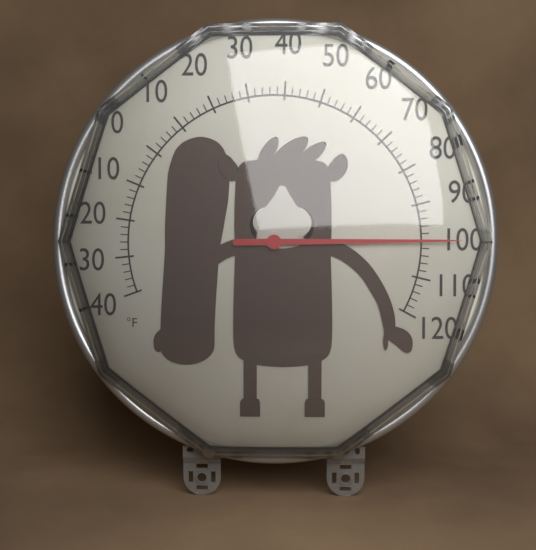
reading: 100 °F
